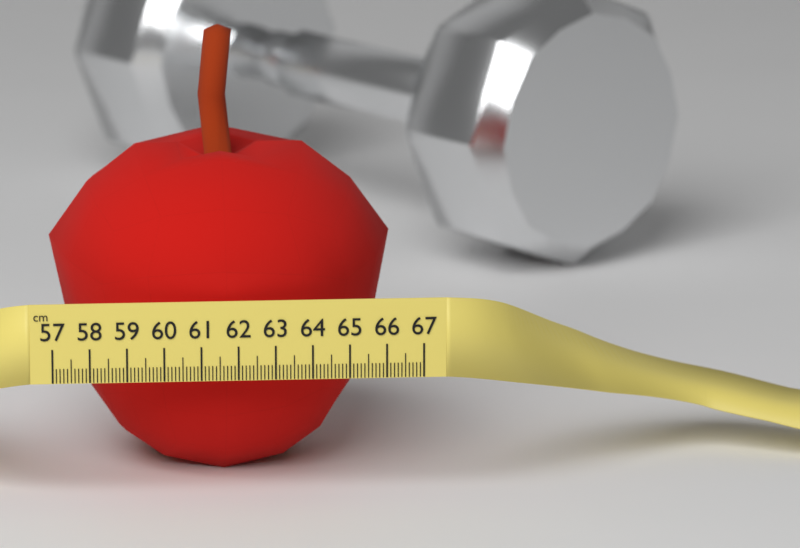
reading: 66.4 cm
